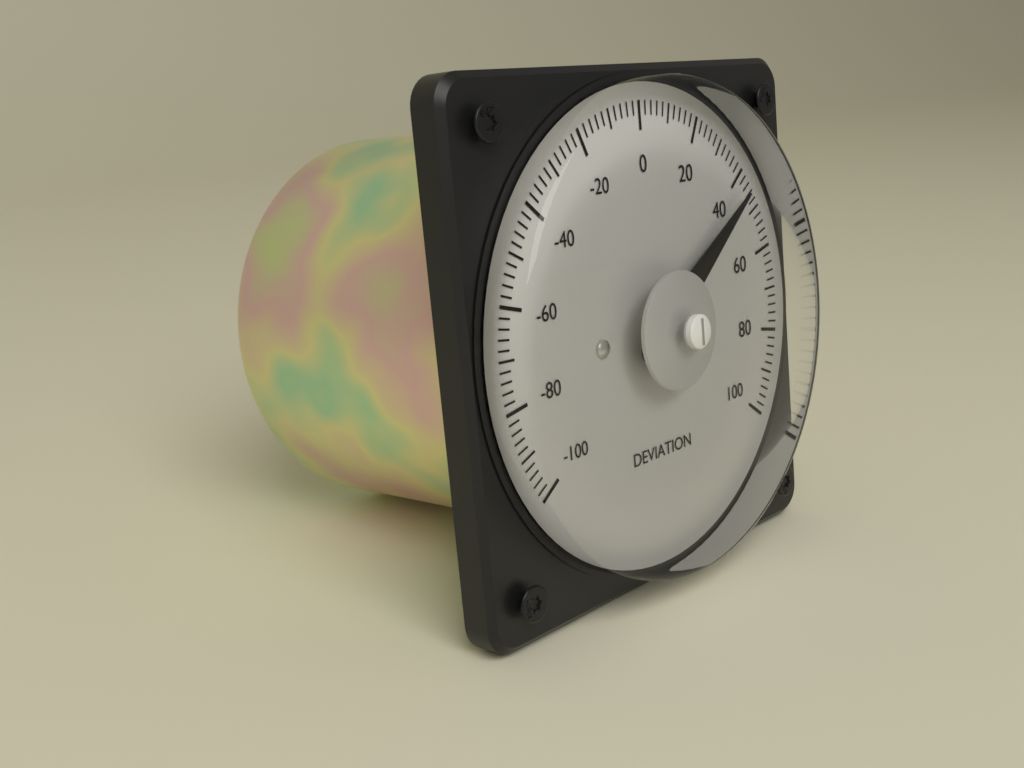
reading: 44 (no unit)
